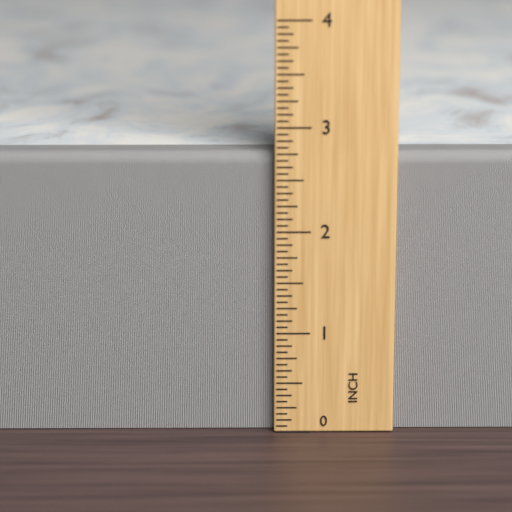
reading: 2.7500 in
